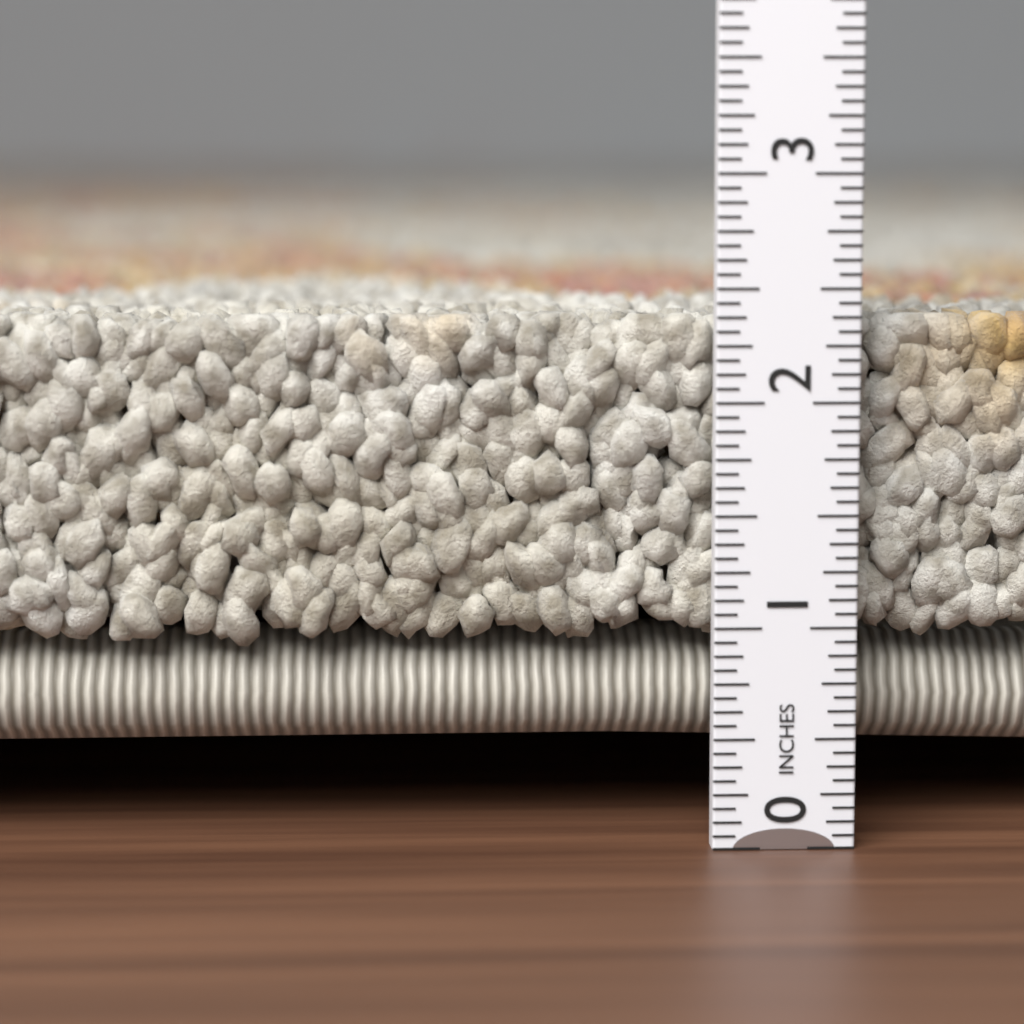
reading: 2.3750 in
